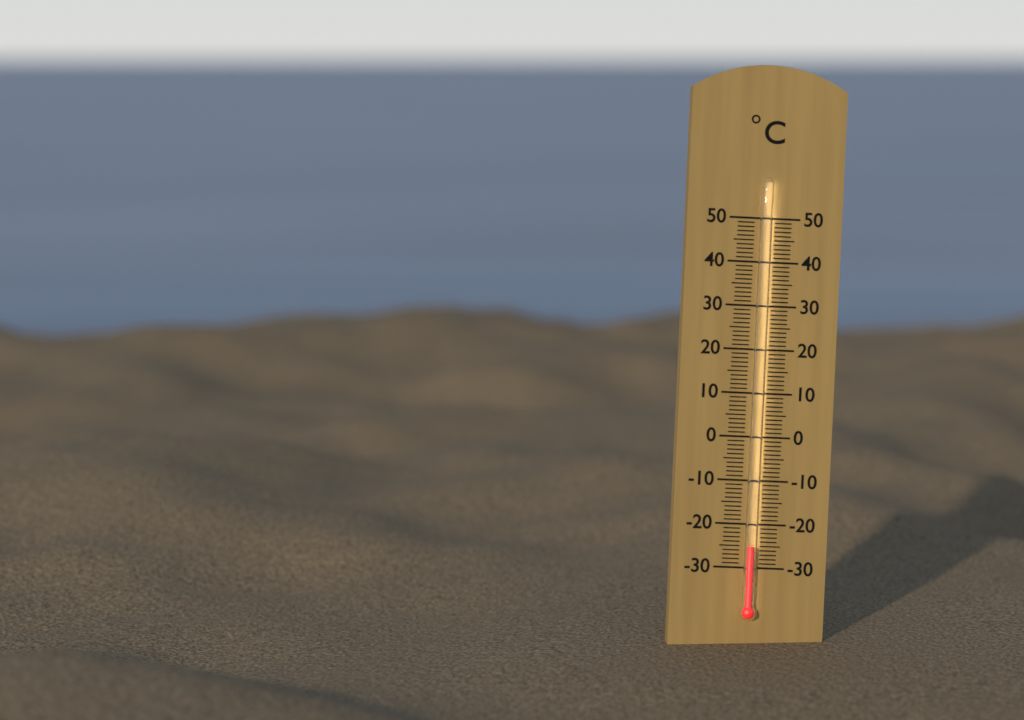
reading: -25 °C
